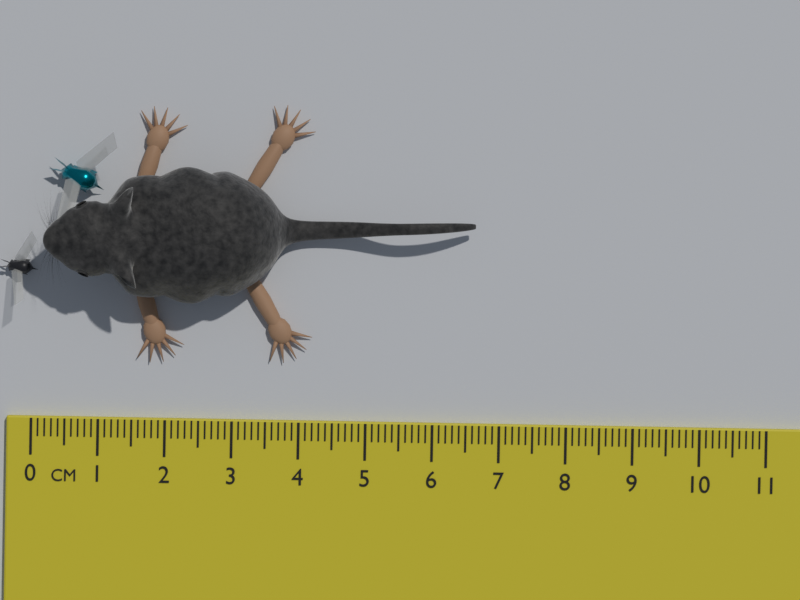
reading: 6.6 cm
